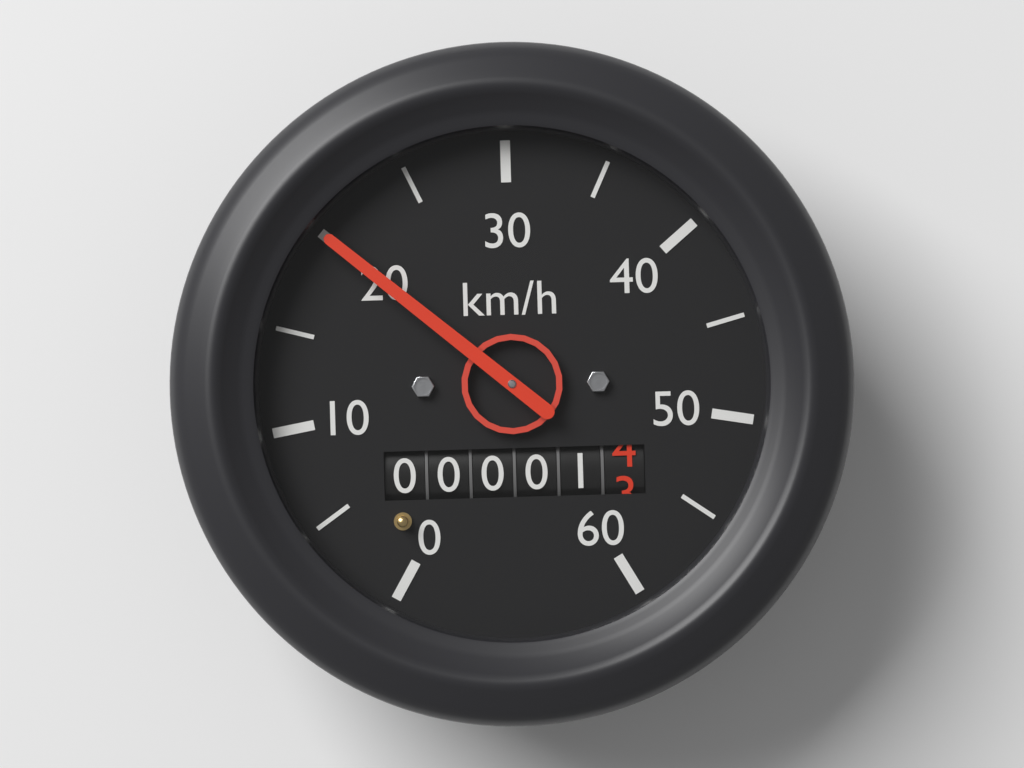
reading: 20 km/h
